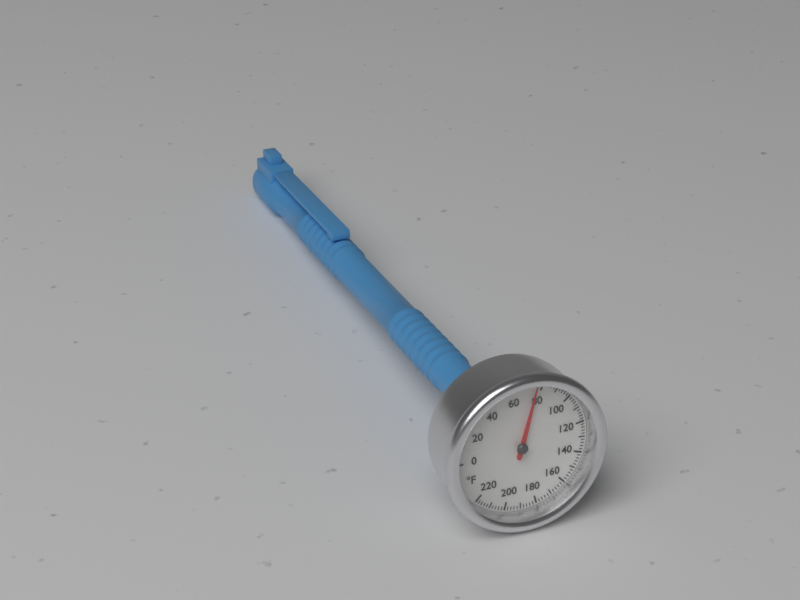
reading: 76 °F
